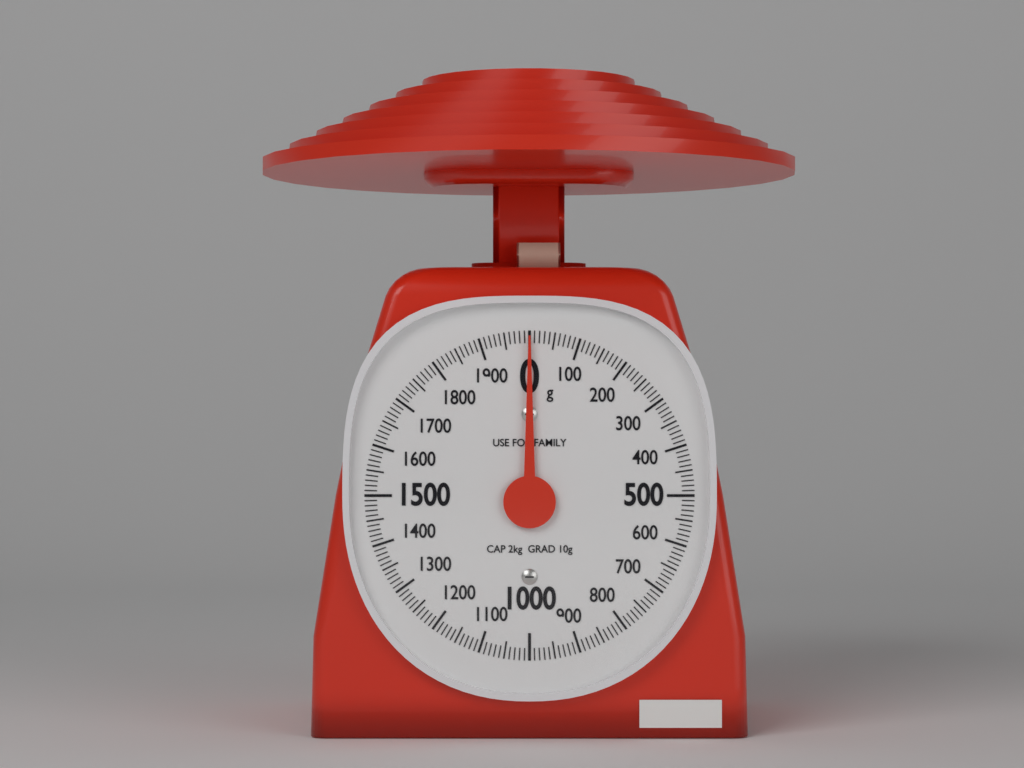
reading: 0 g
